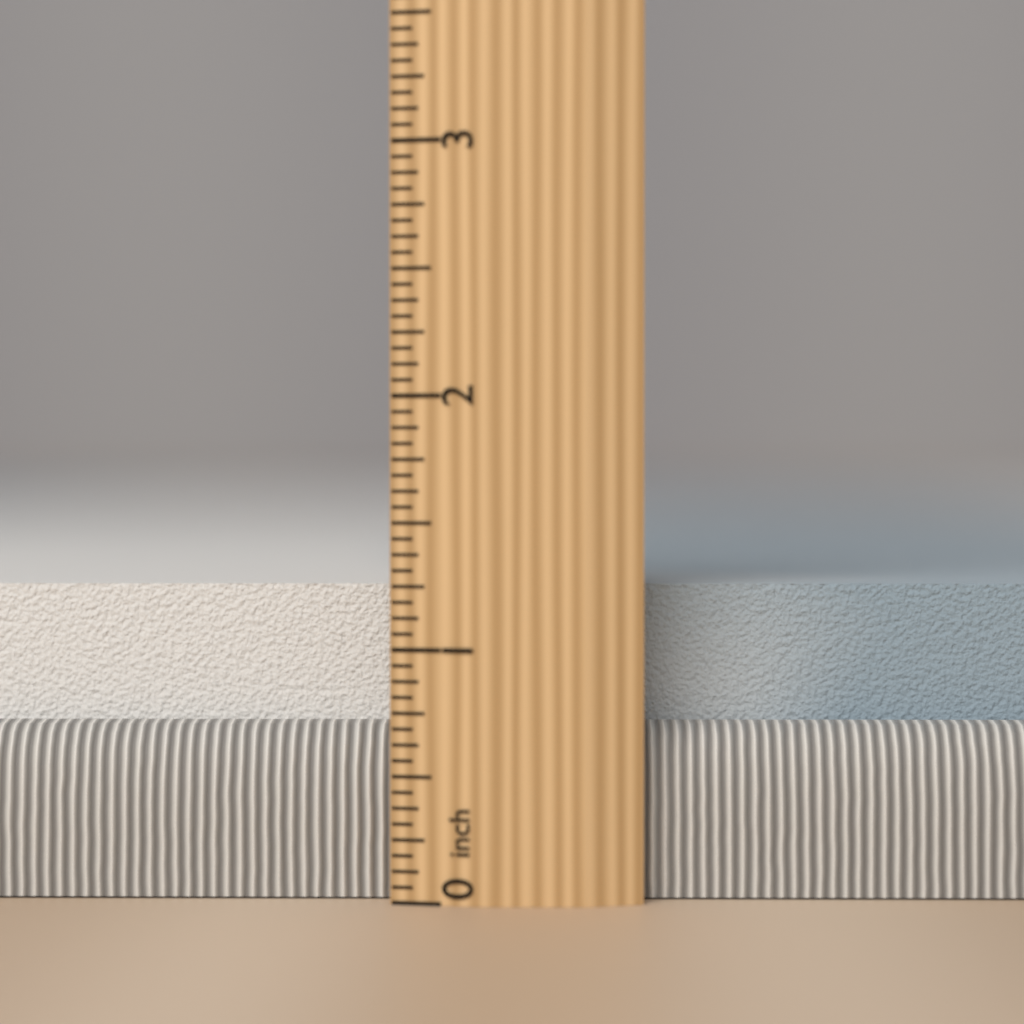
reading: 1.2500 inch
